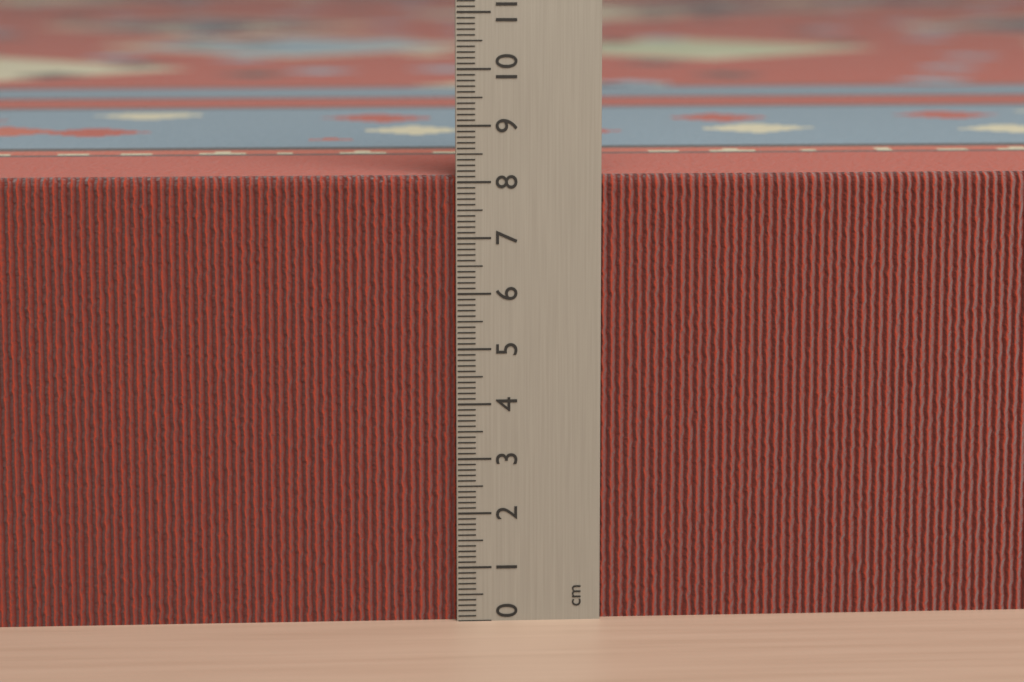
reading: 8.1 cm
